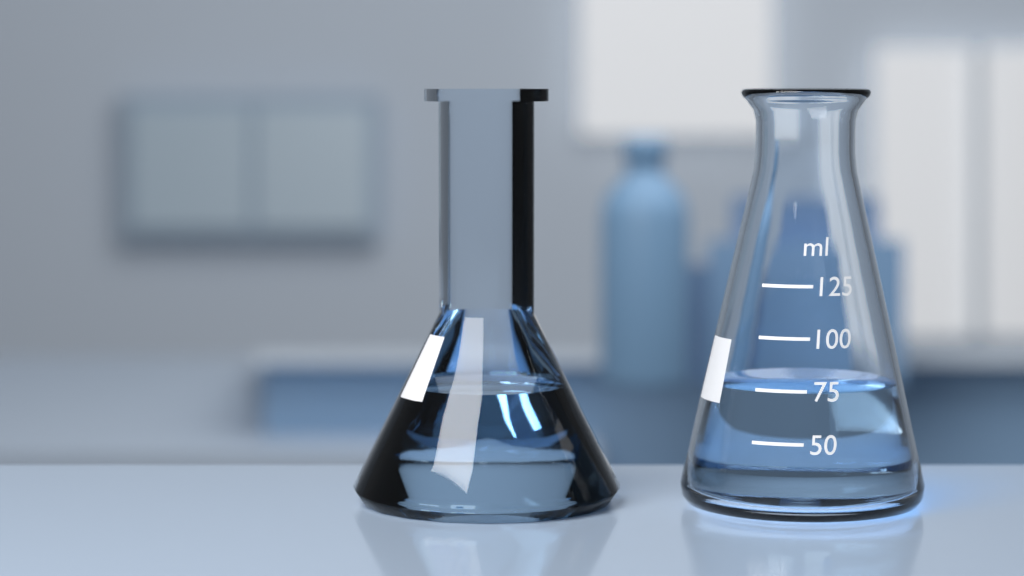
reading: 75 ml
